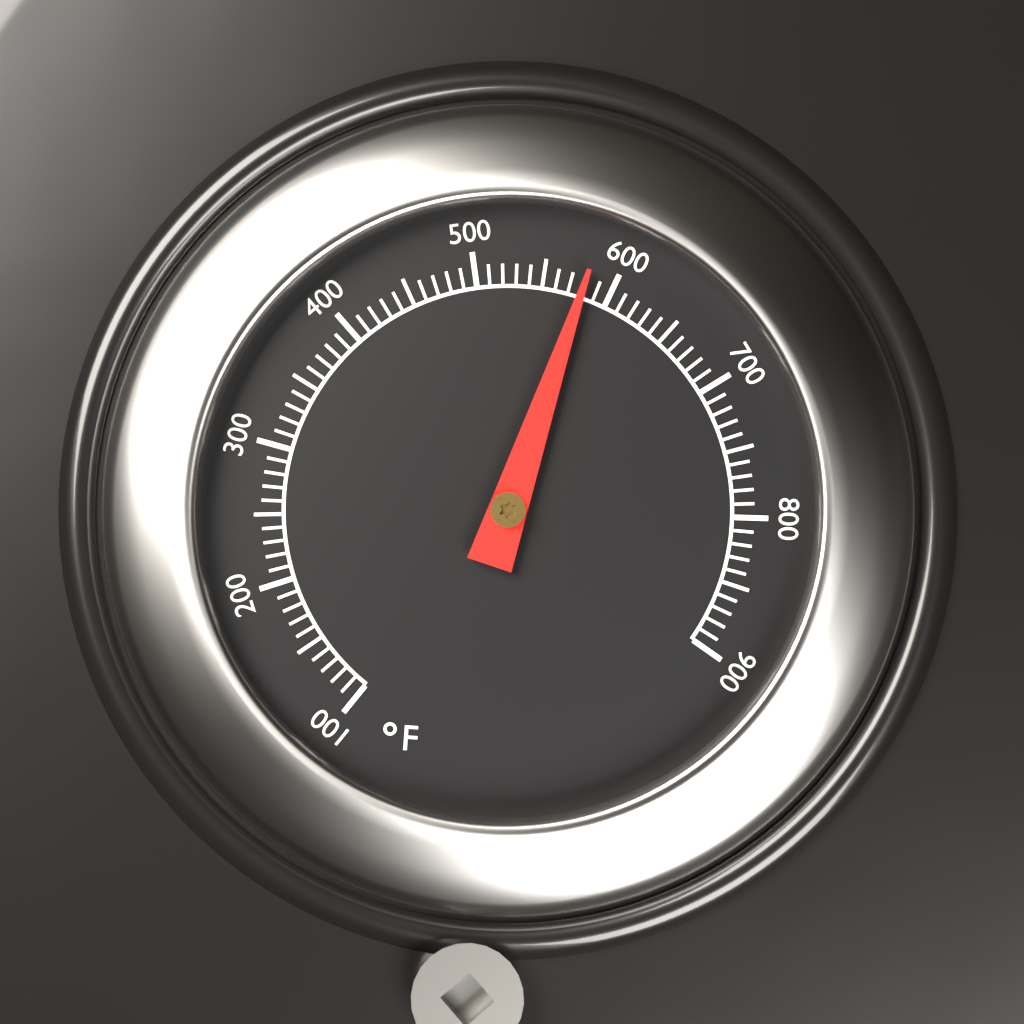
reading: 580 °F
